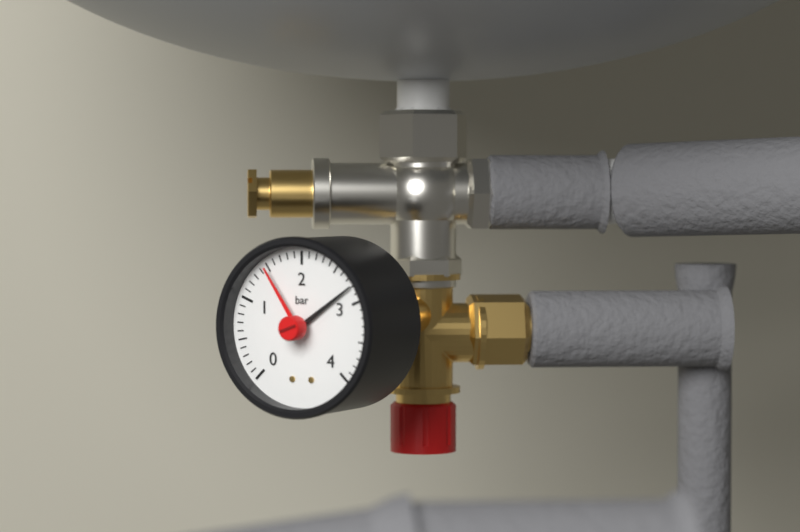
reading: 2.8 bar
